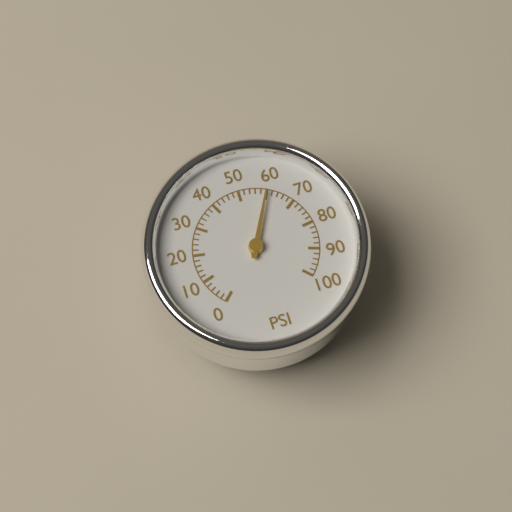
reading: 60 psi
